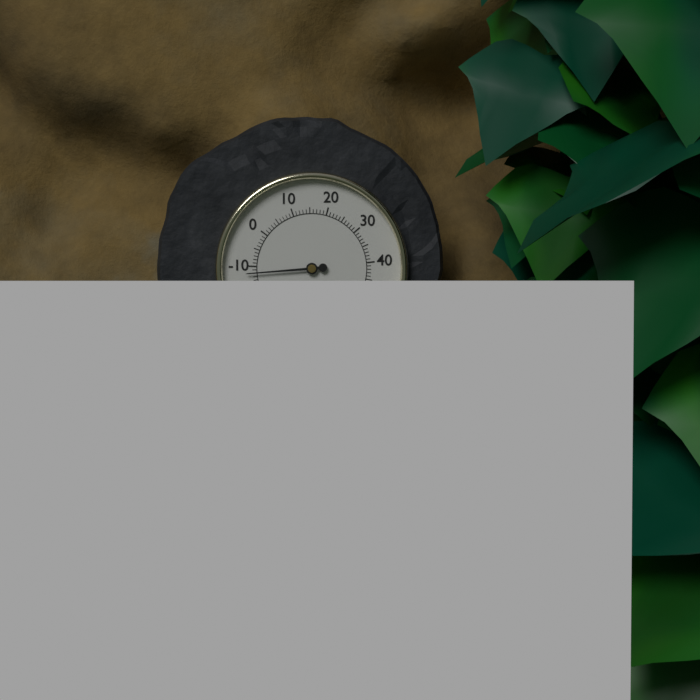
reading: -12 °C
